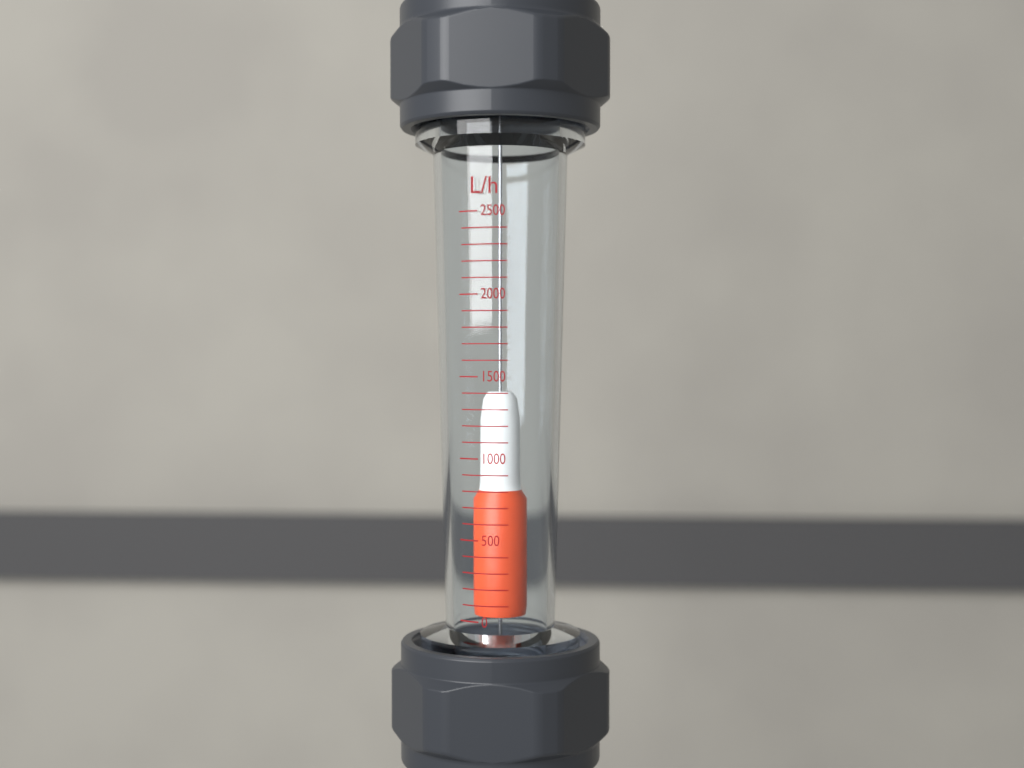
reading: 1400 L/h
